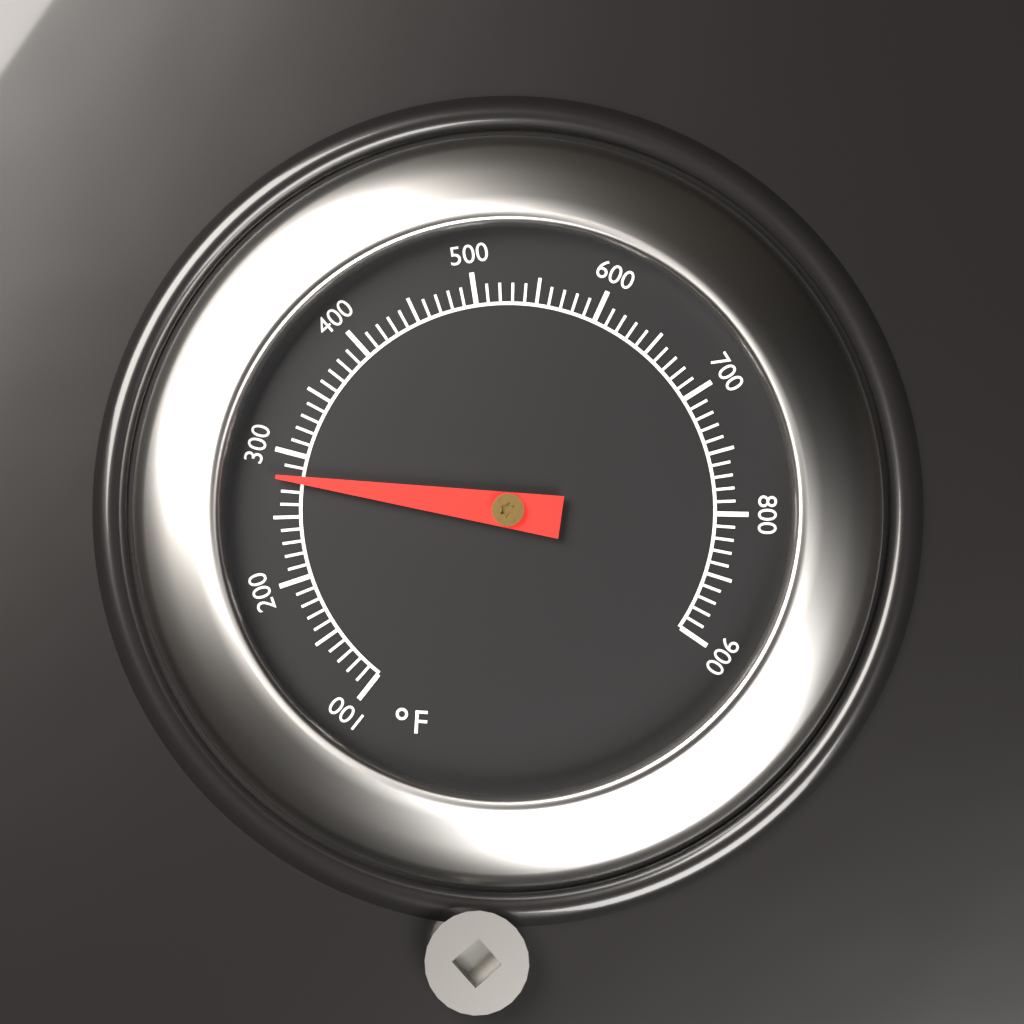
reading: 280 °F
